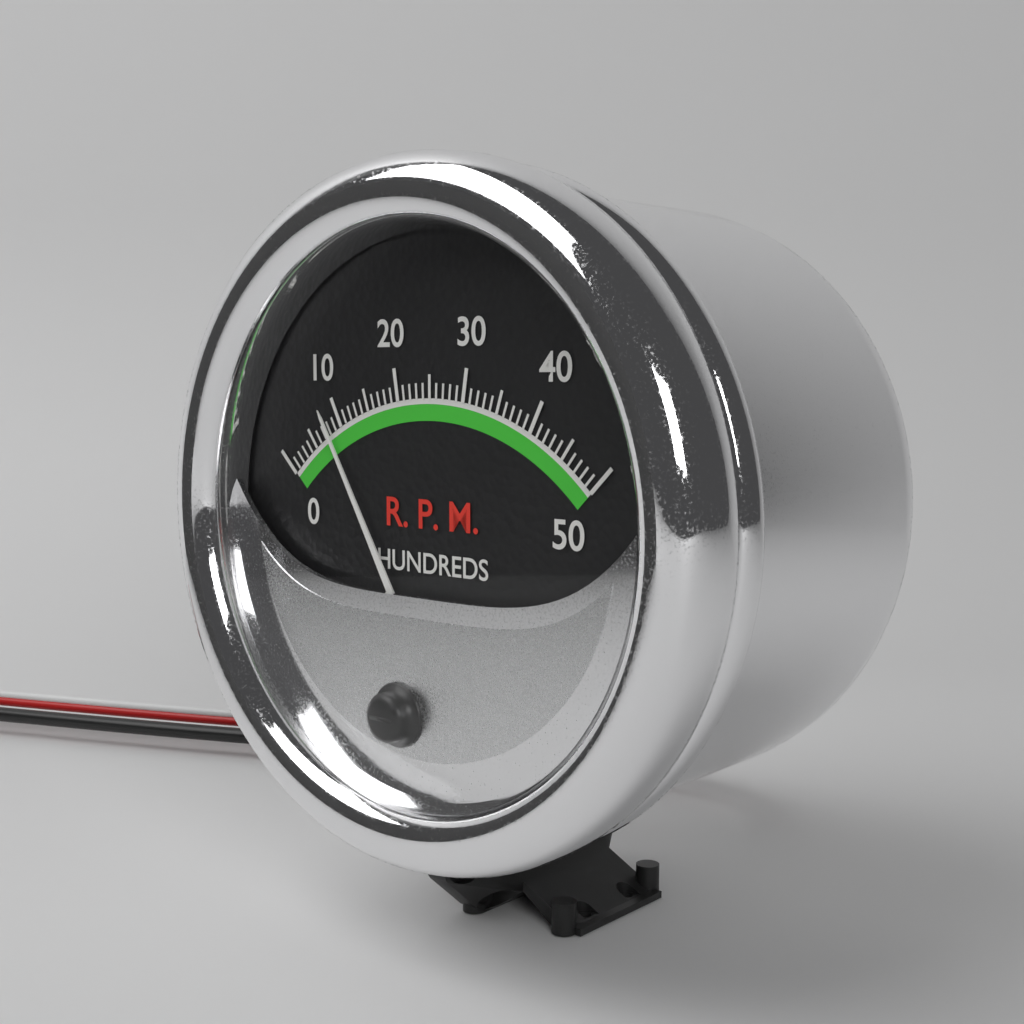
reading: 8 RPM x100
